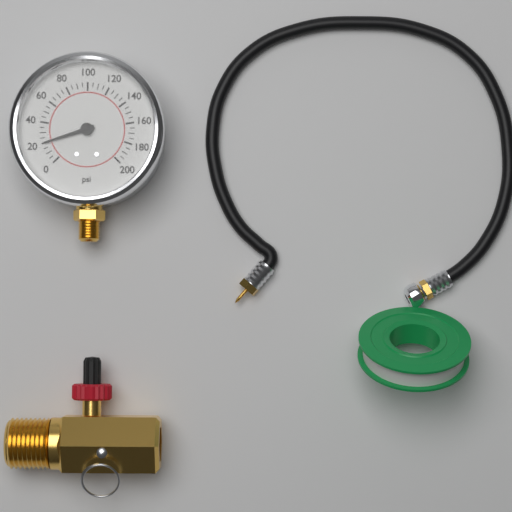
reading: 20 psi
